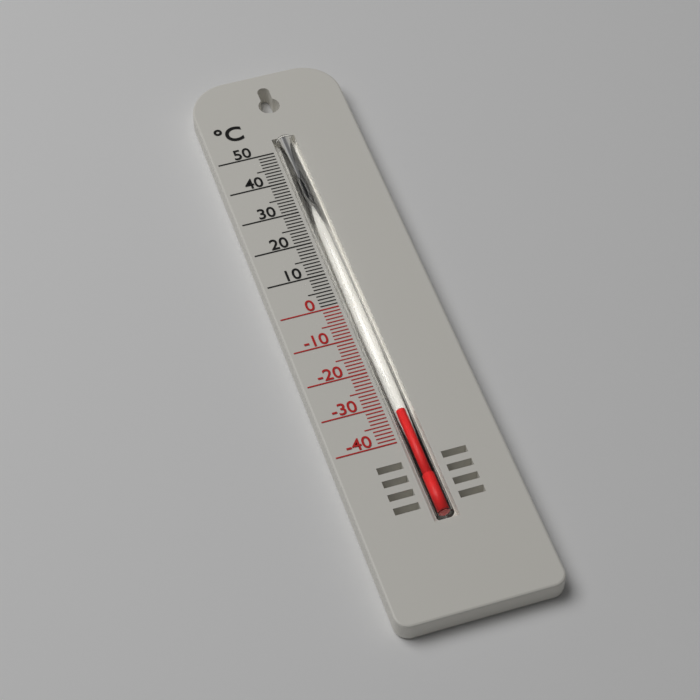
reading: -32 °C
